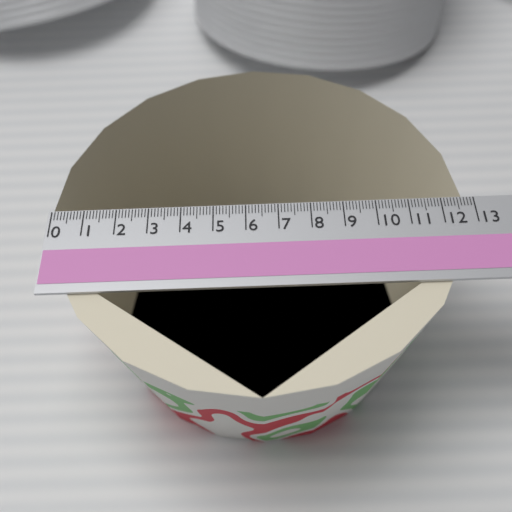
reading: 12.7 (no unit)
